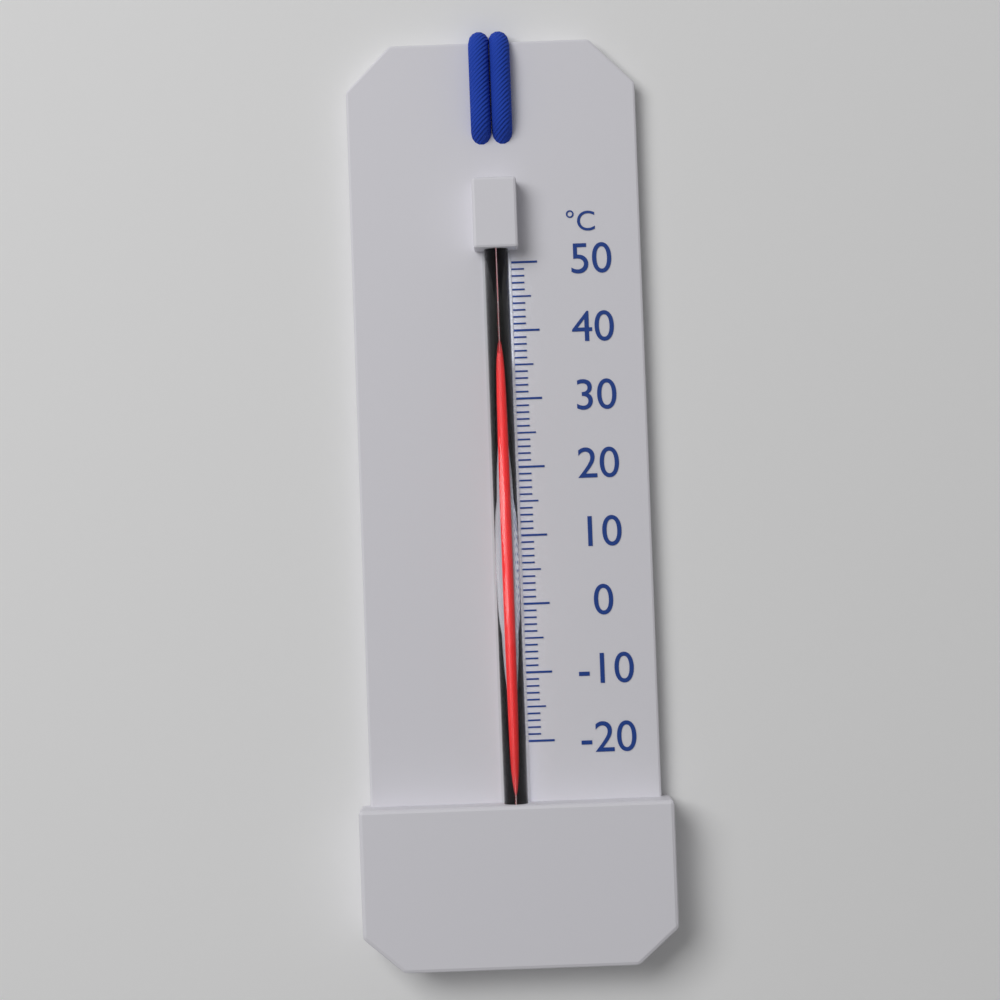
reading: 36 °C
